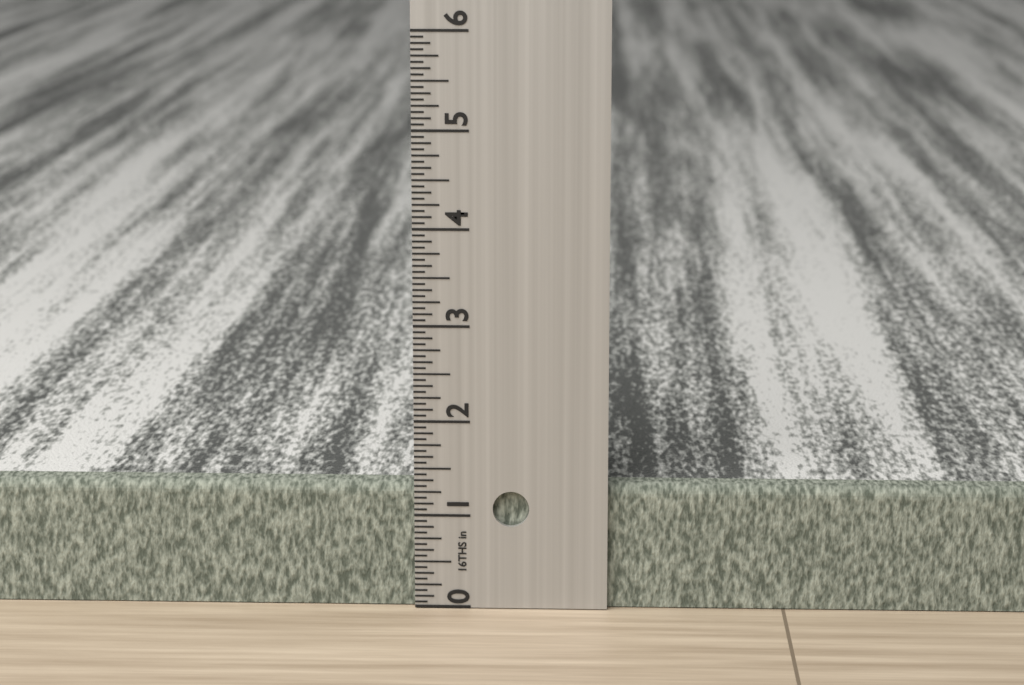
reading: 1.3125 in
